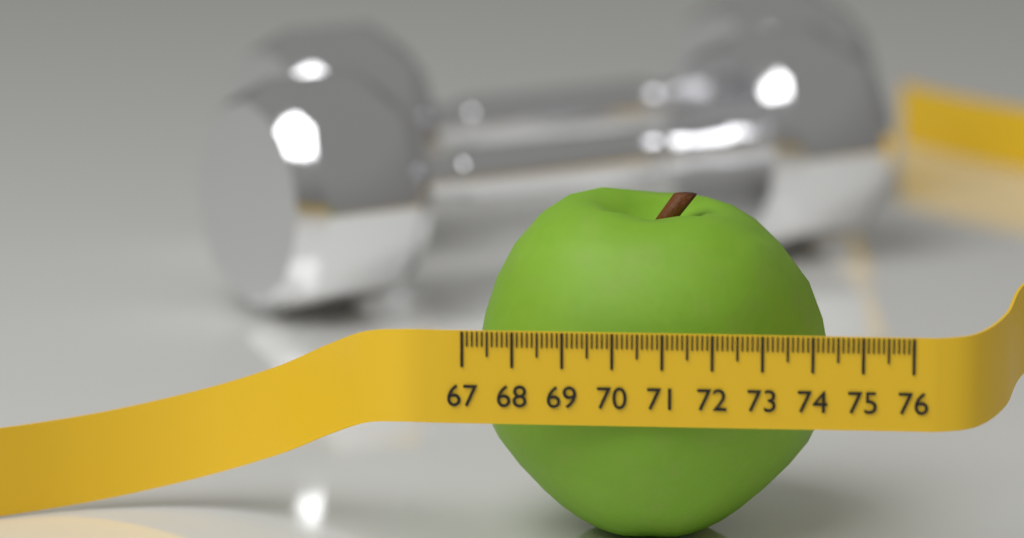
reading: 74.3 (no unit)
